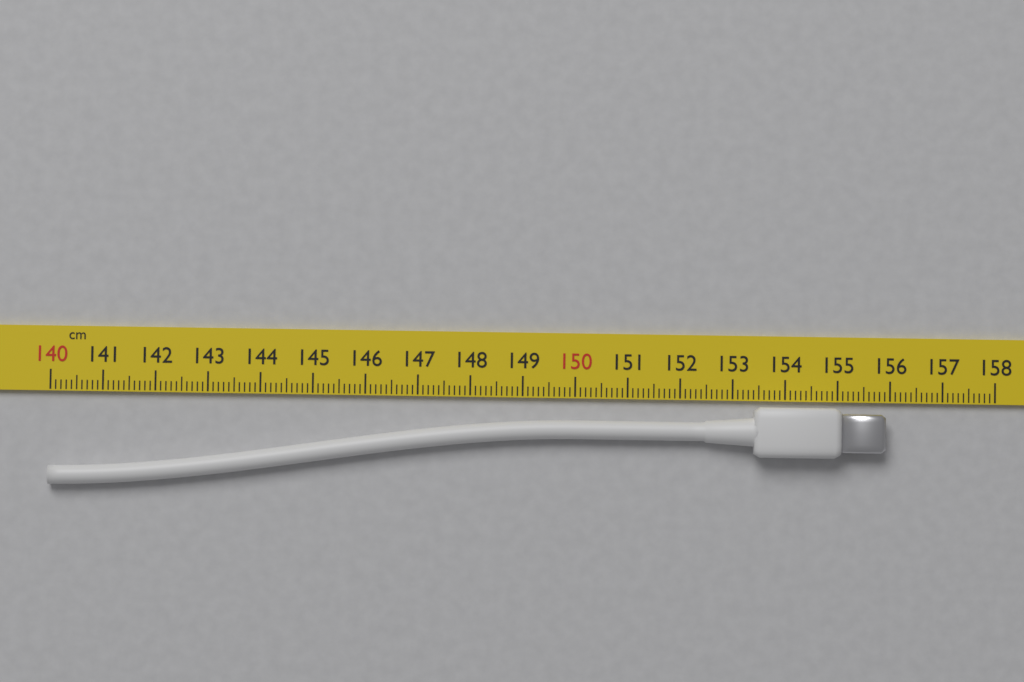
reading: 155.9 cm
